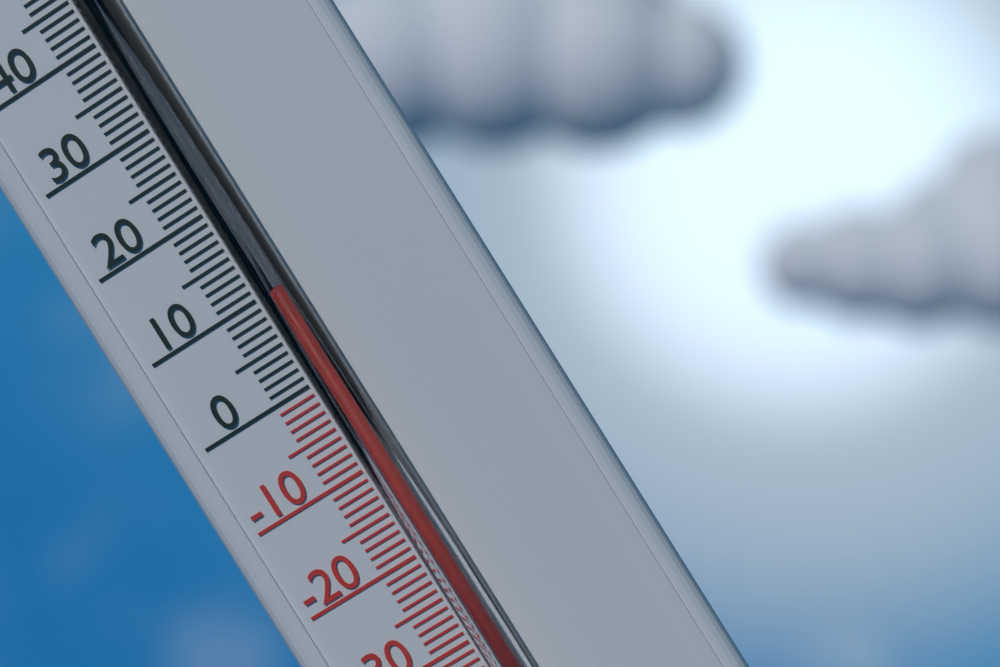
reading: 9 °C
